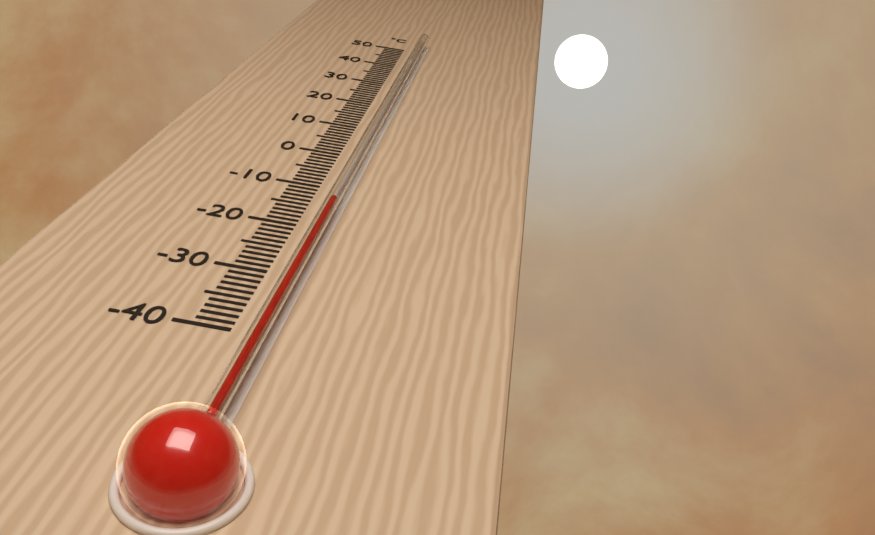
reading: -16 °C
